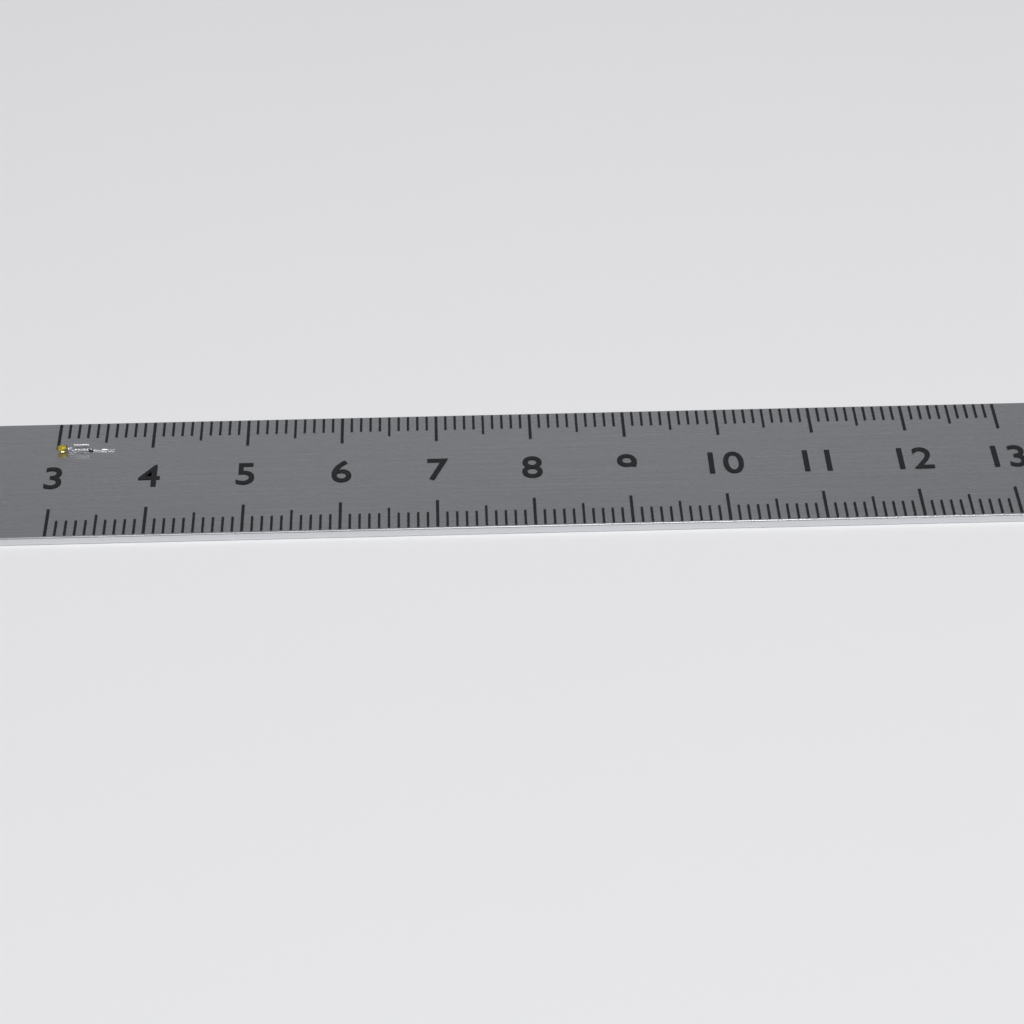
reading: 3.6 (no unit)
